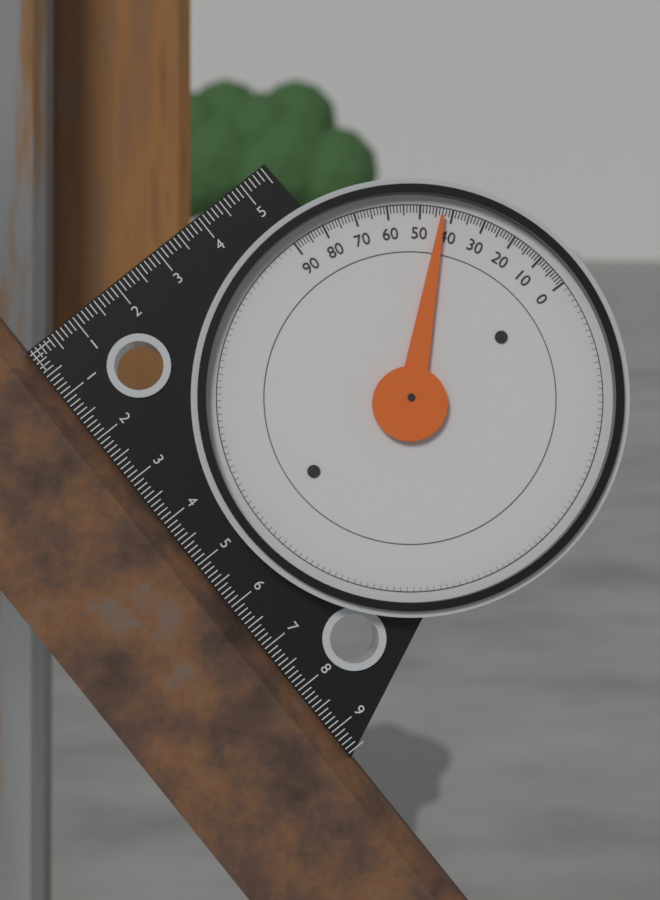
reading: 43 (no unit)
